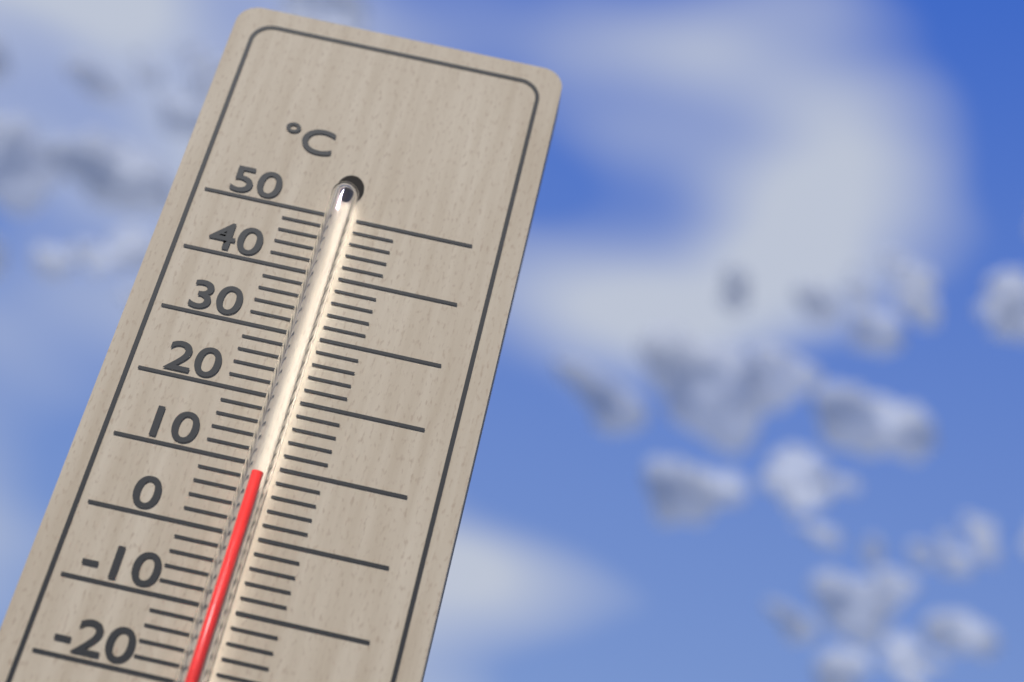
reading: 8 °C
